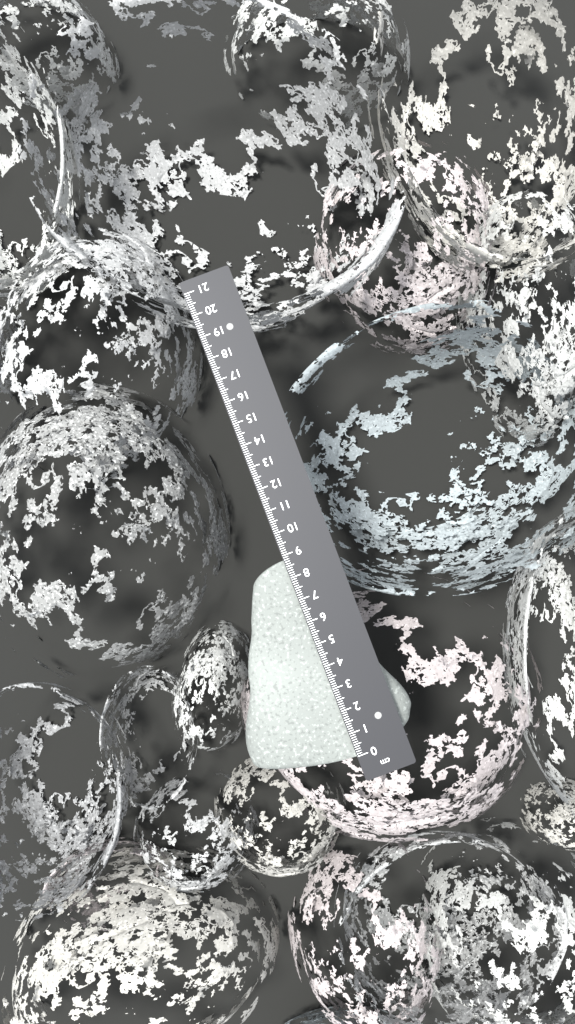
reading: 8.8 cm
